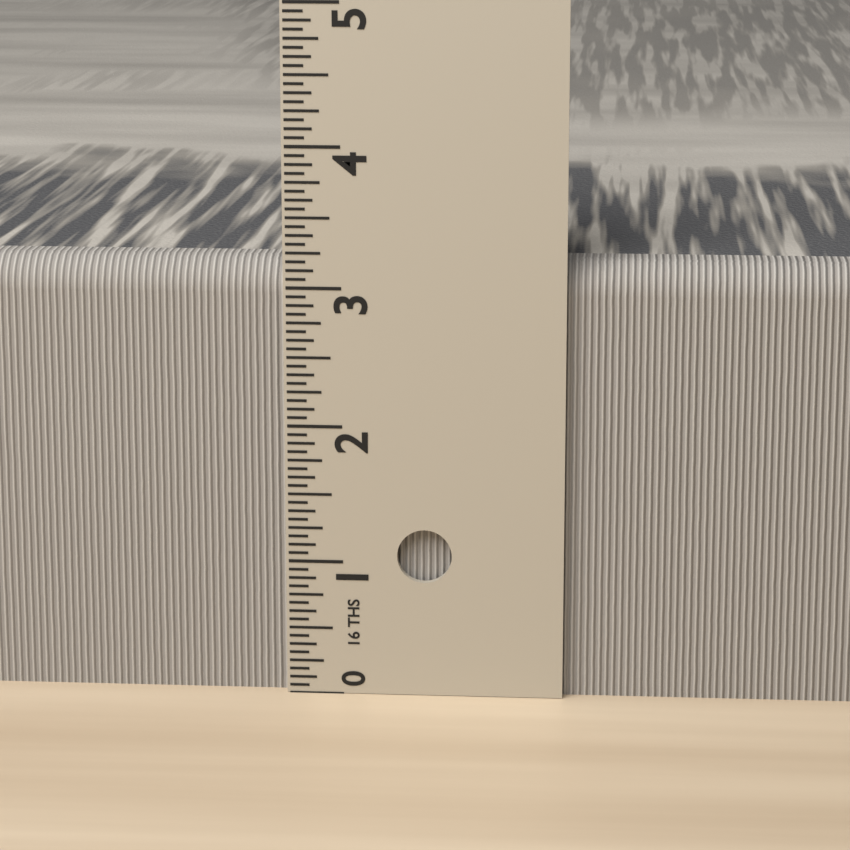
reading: 3.1875 in
